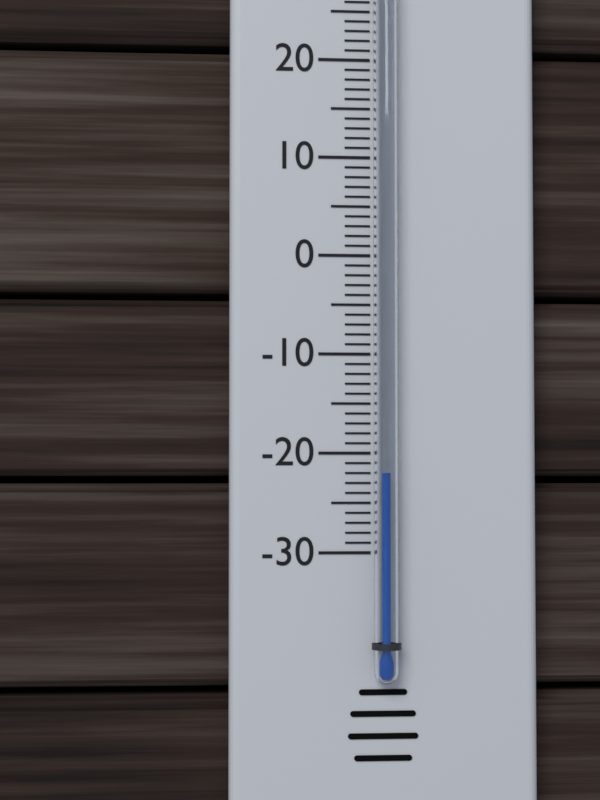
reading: -22 °C
